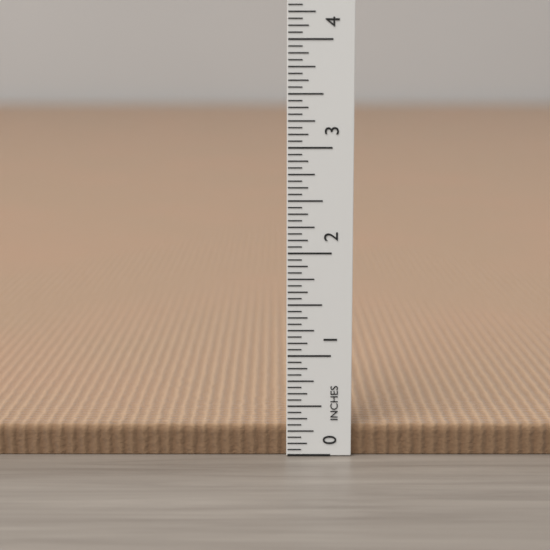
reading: 0.3000 in
